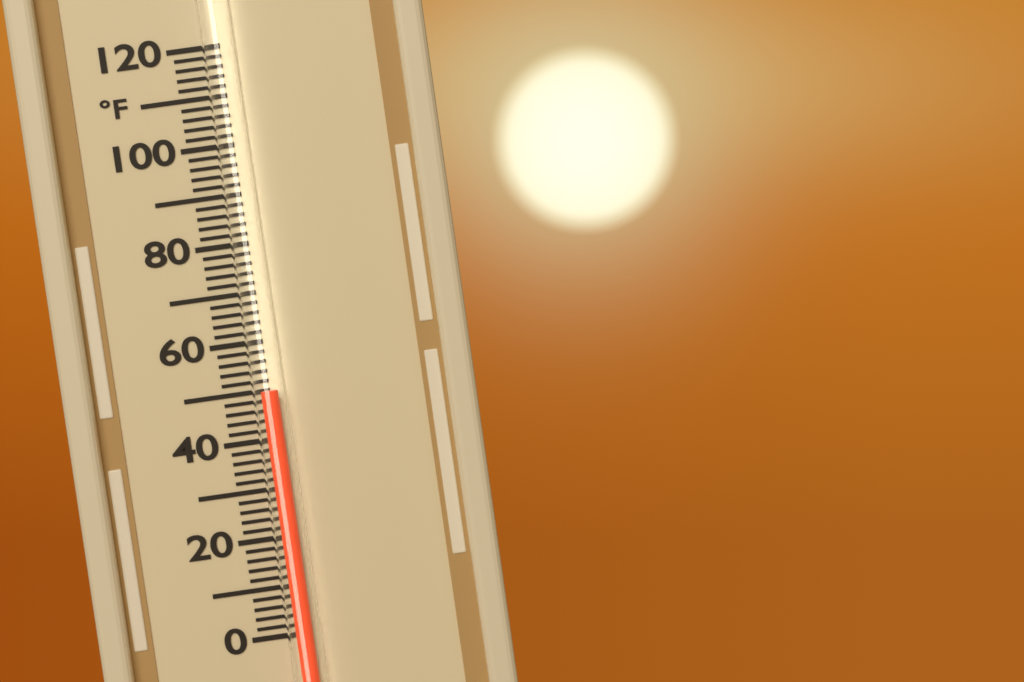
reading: 50 °F
